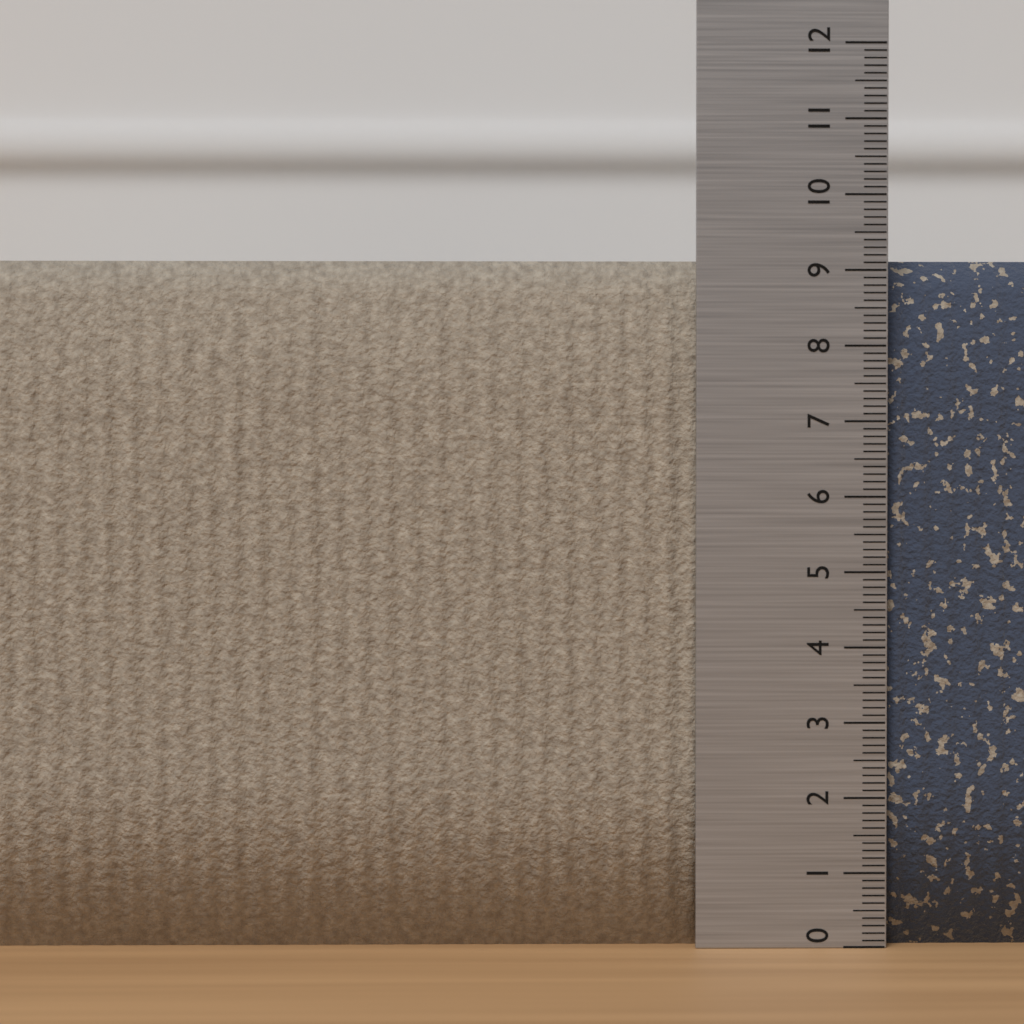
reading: 9.2 (no unit)
